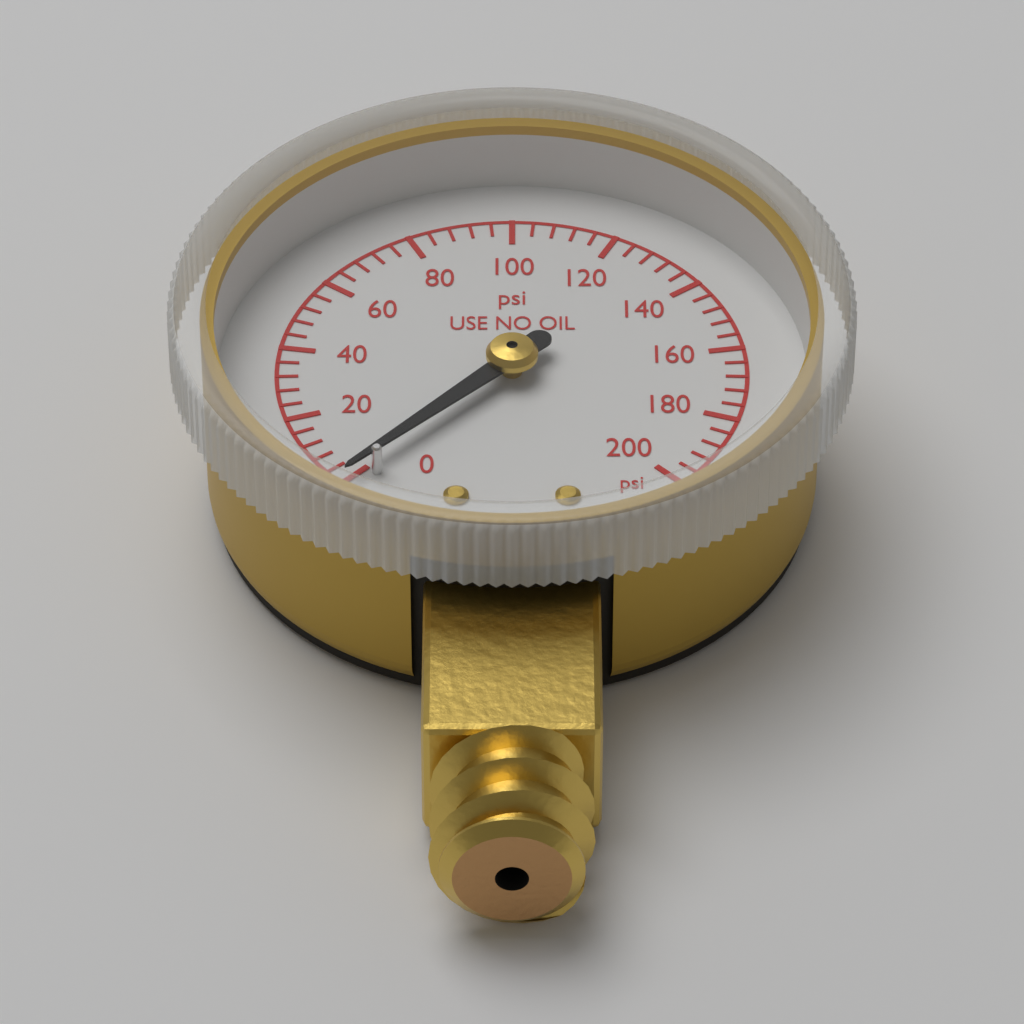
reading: 0 psi
